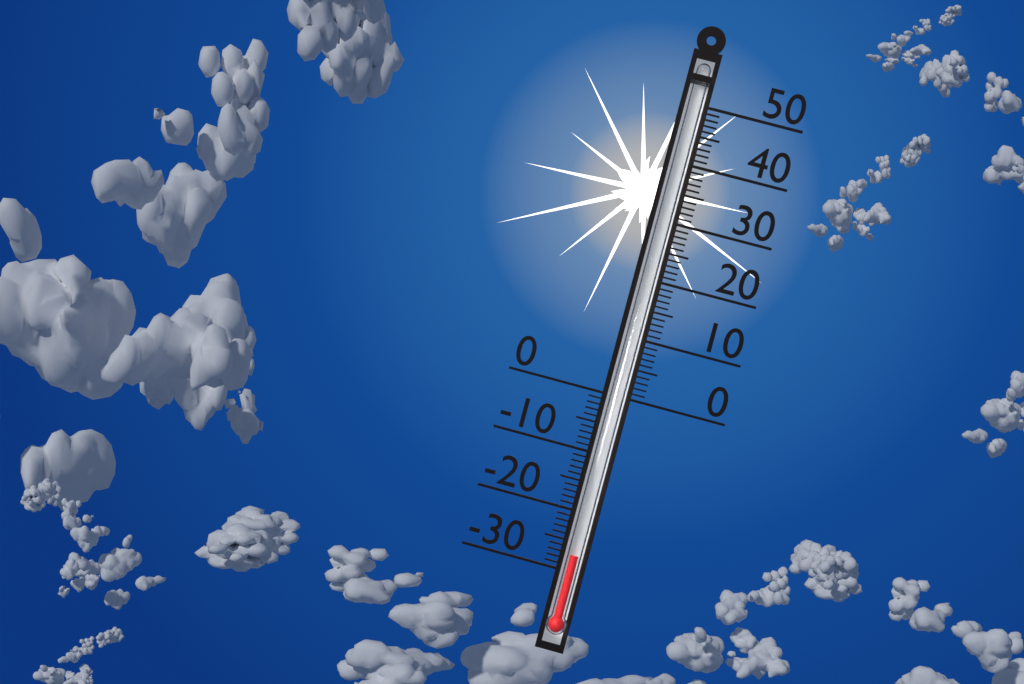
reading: -27 (no unit)
